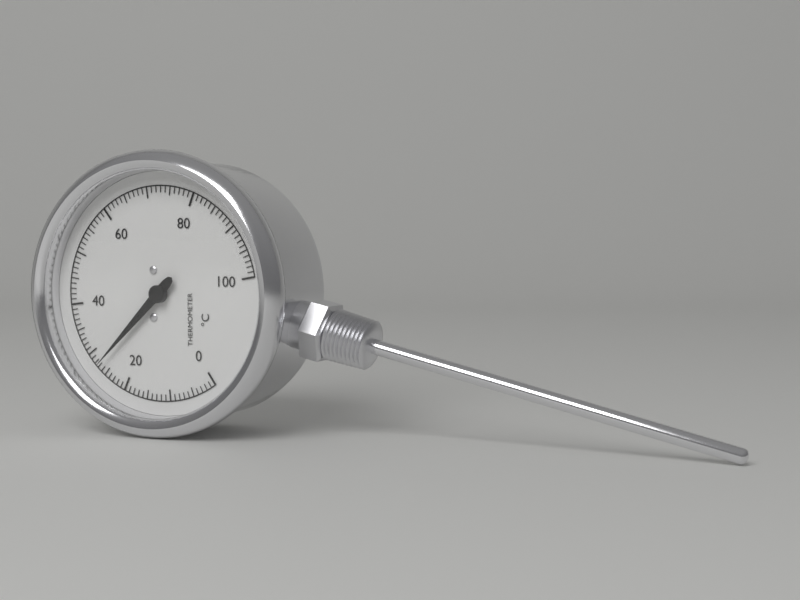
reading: 27 °C
